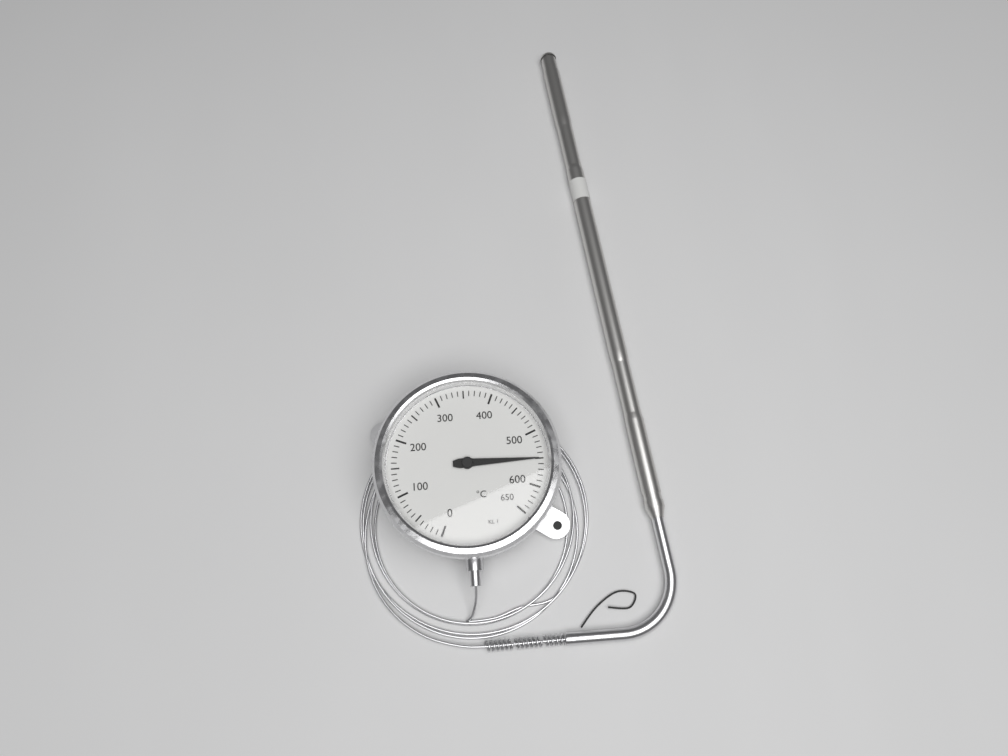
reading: 550 °C
